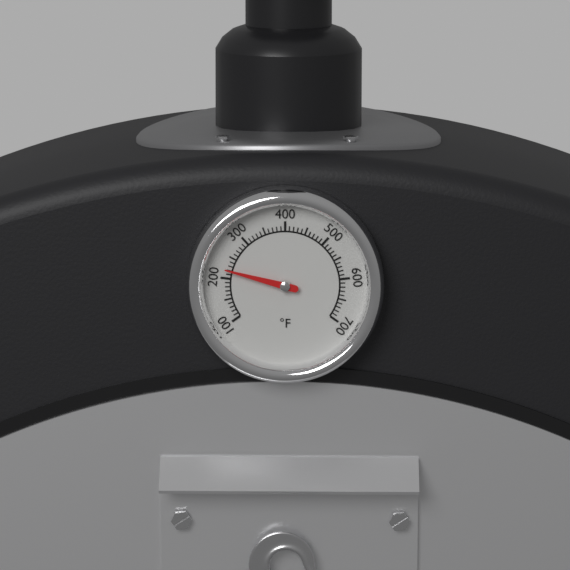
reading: 220 °F
